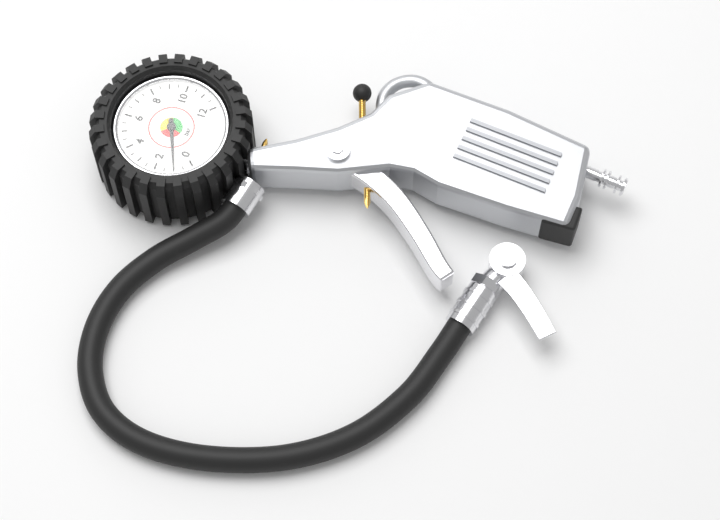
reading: 1.0 bar
